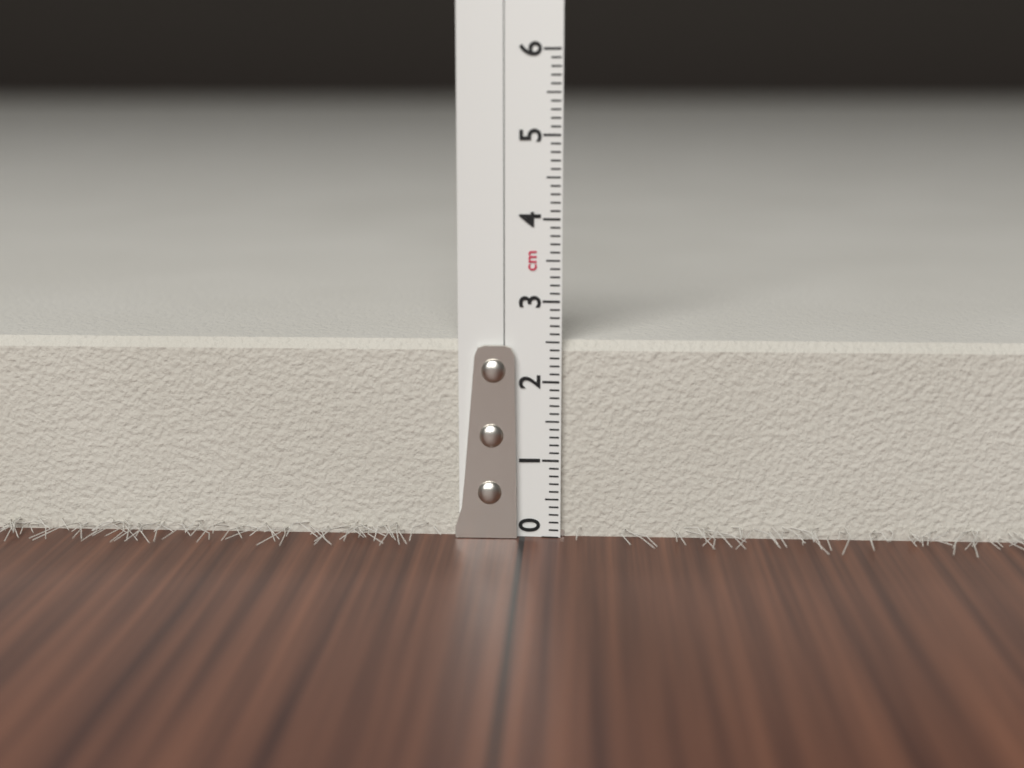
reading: 2.5 cm
